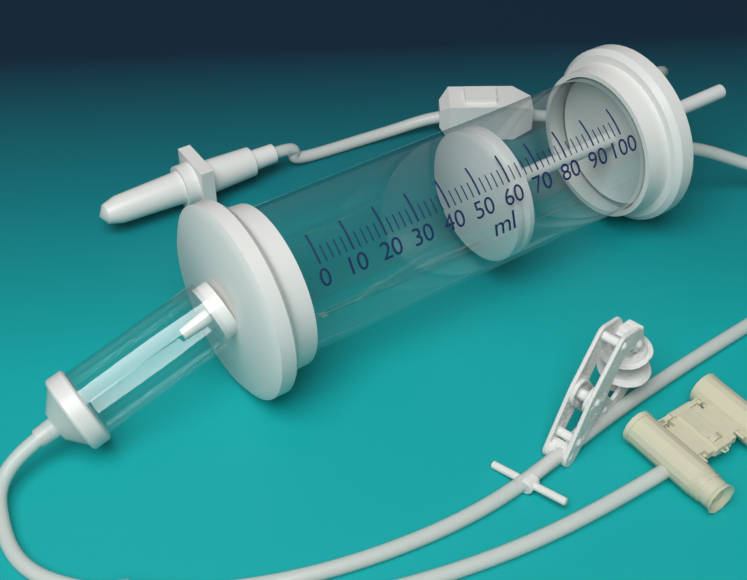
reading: 60 ml
